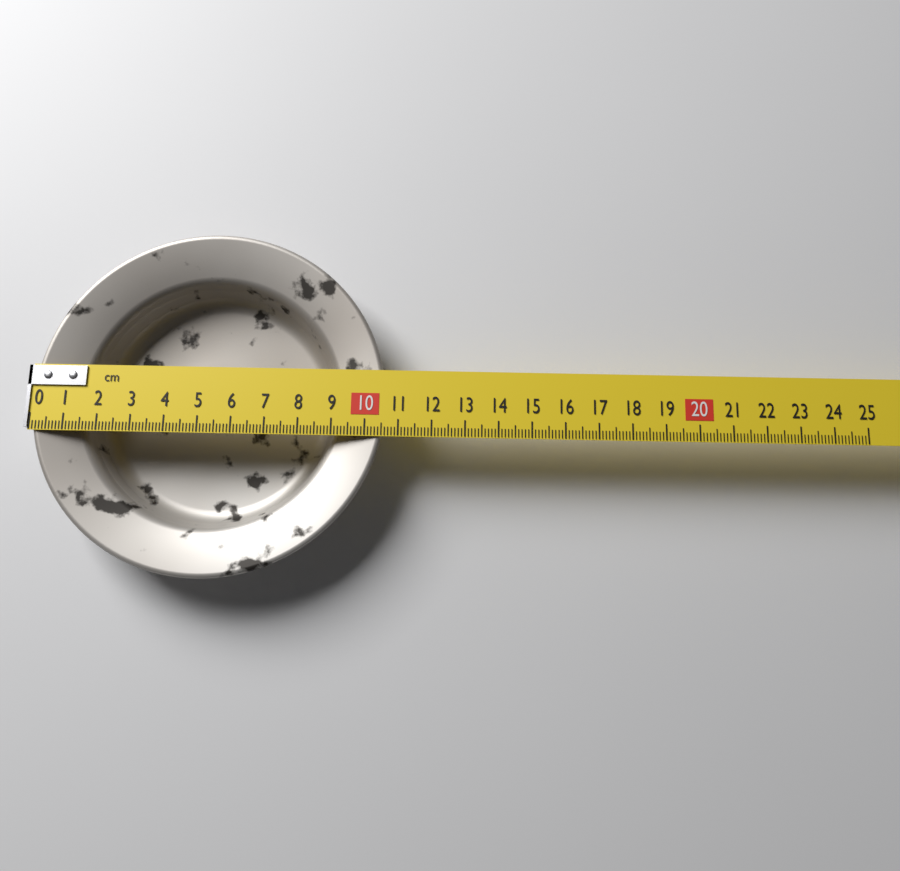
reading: 10.6 cm
